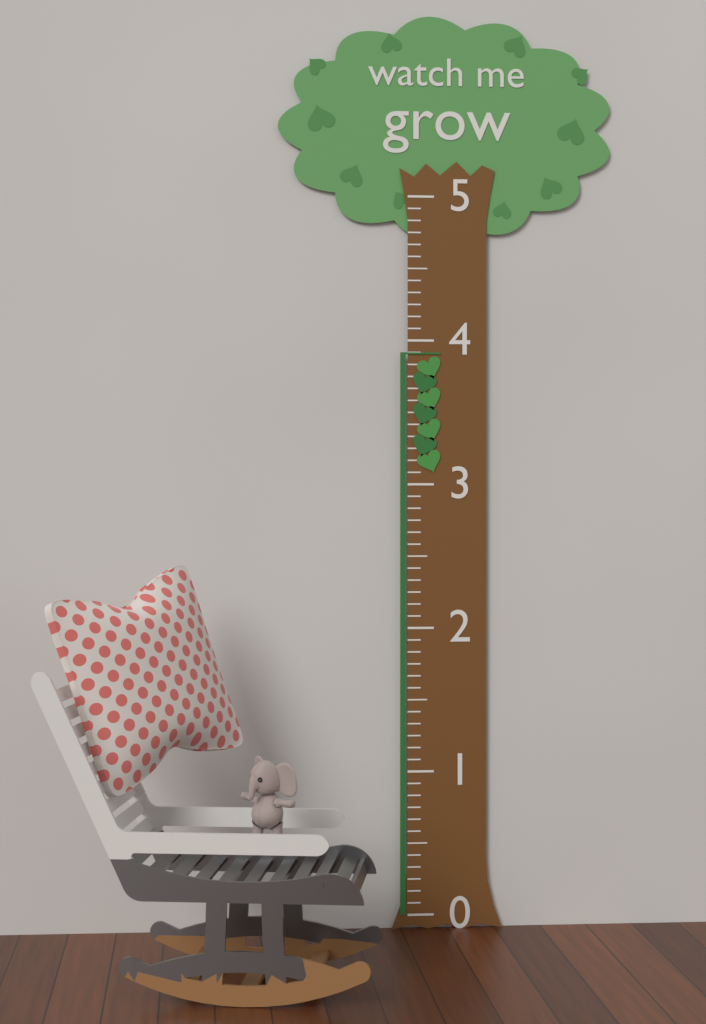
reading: 3.916667 (no unit)
